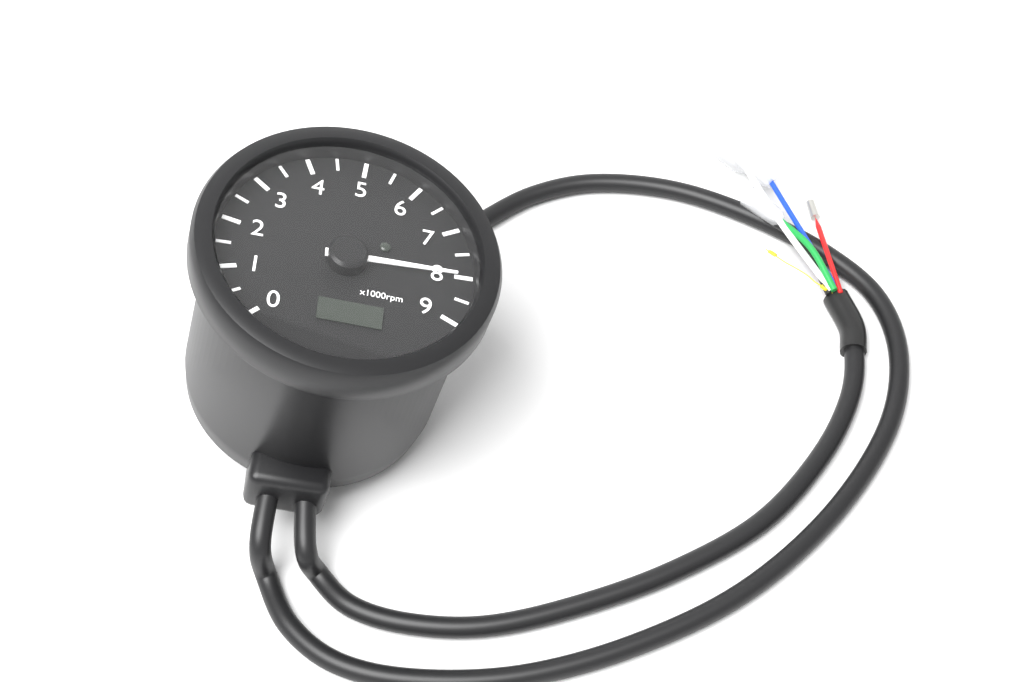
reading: 8000 rpm
